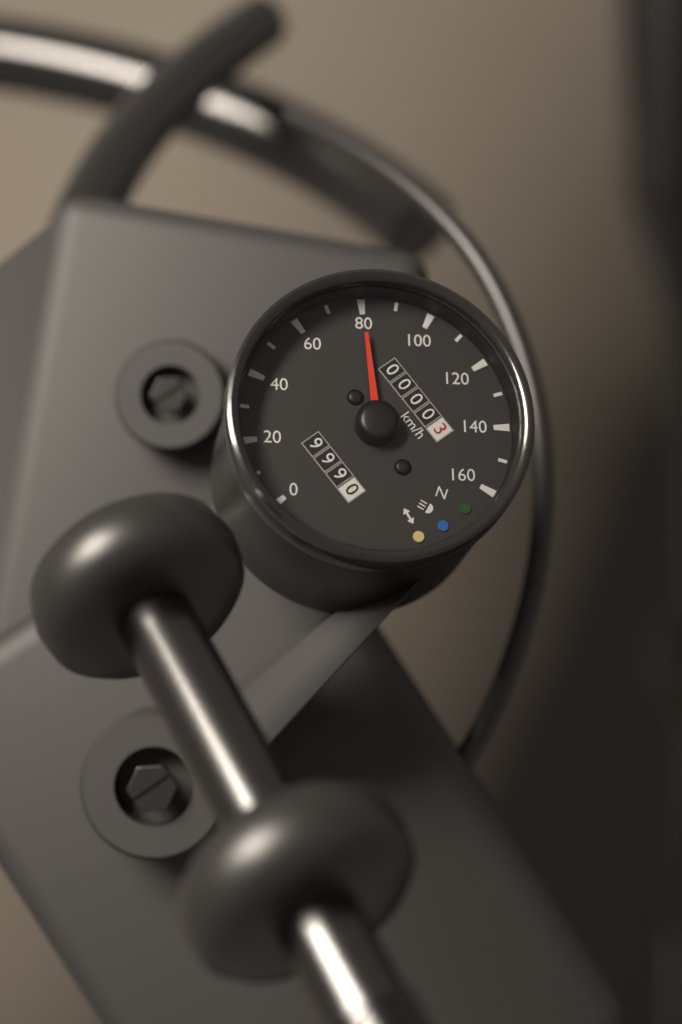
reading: 80 km/h
